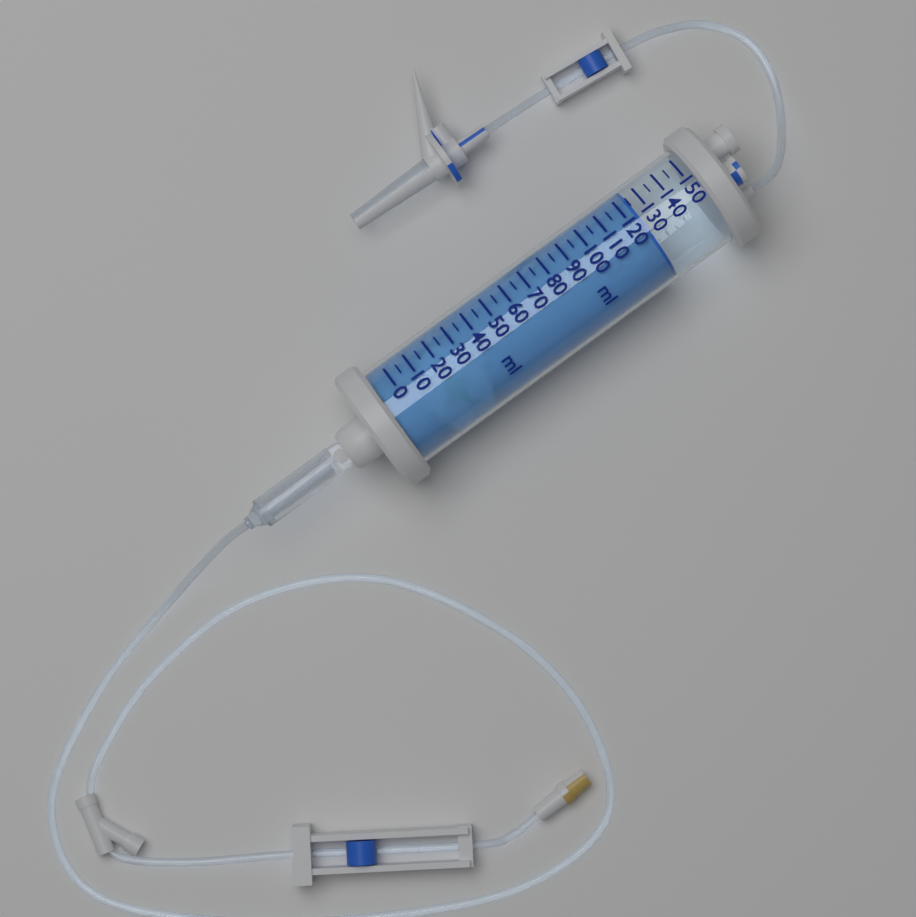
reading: 125 ml
